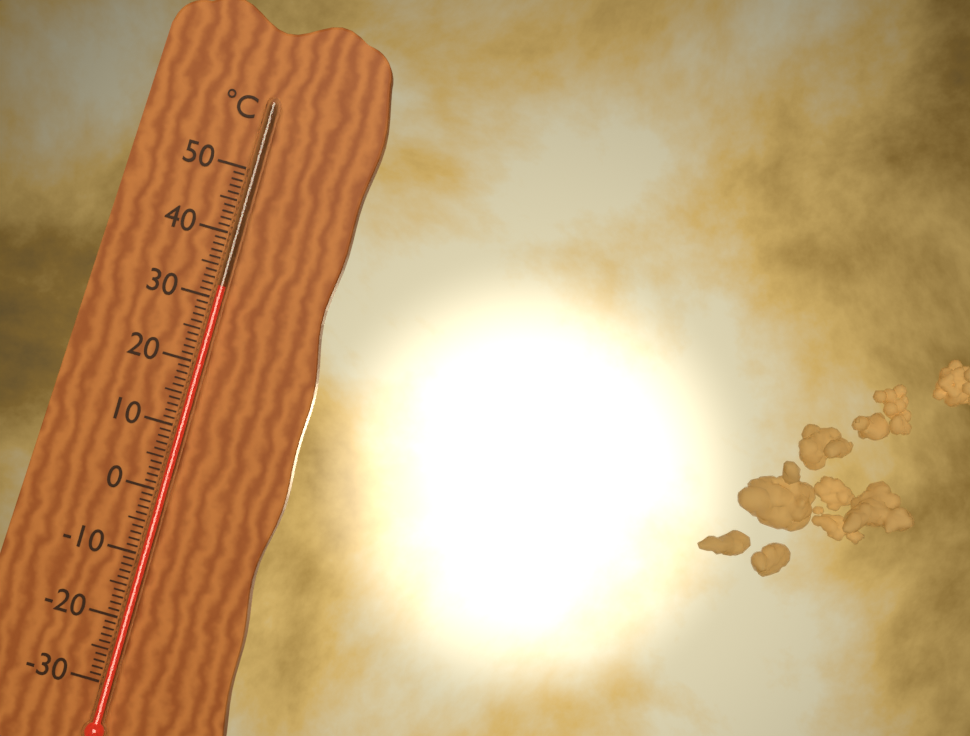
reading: 32 °C
